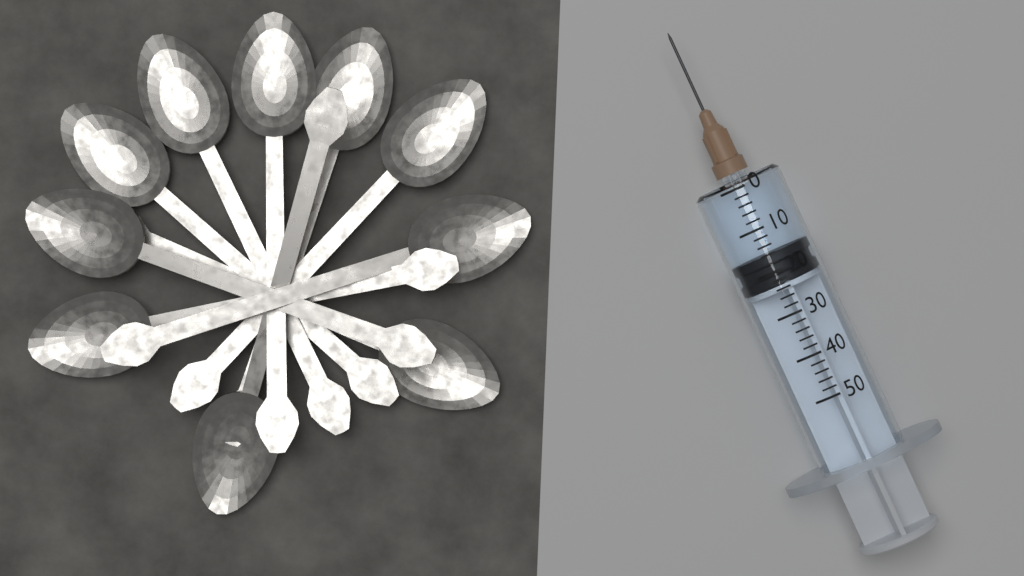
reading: 16 (no unit)
